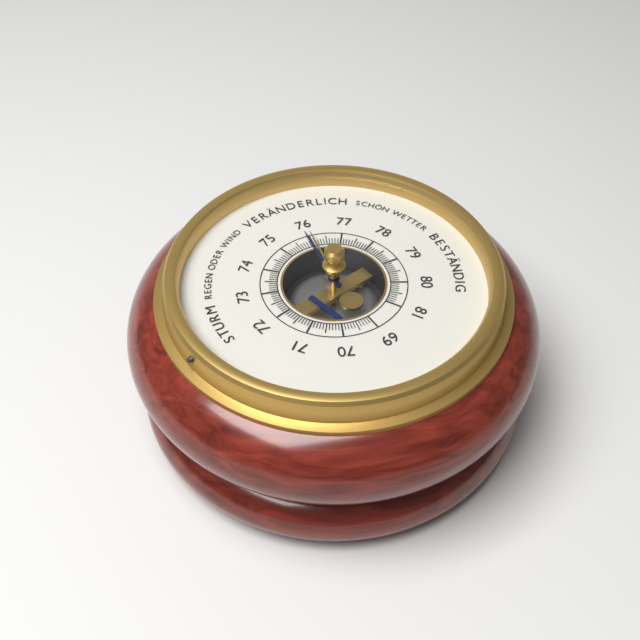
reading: 75.9 (no unit)
